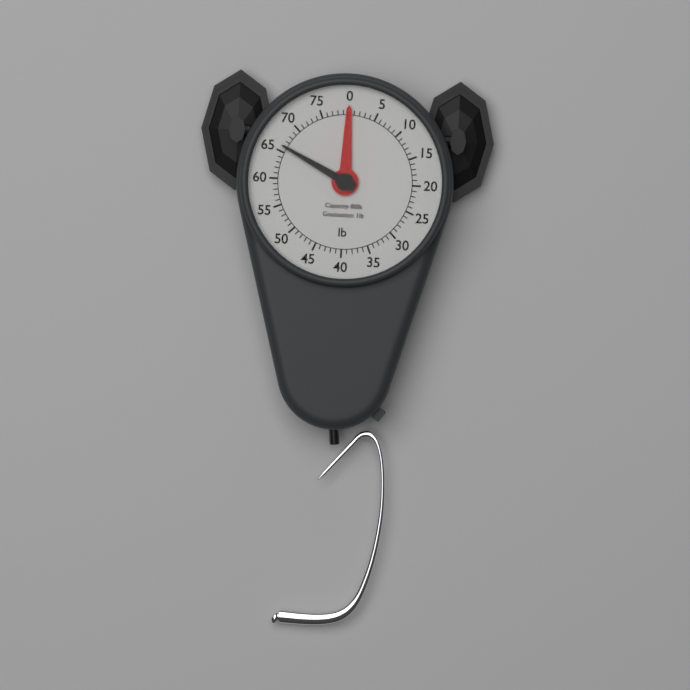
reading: 66 lb
